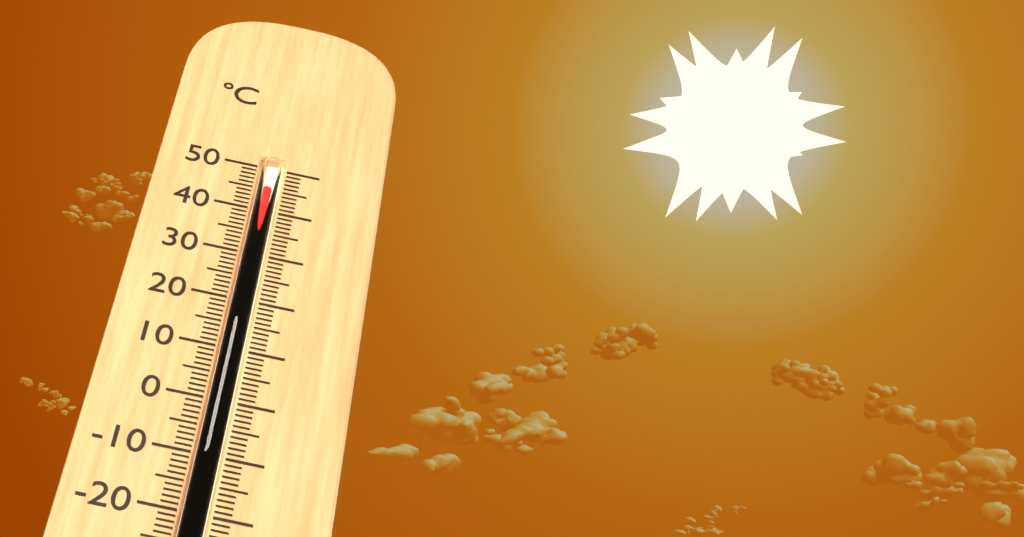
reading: 45 °C
